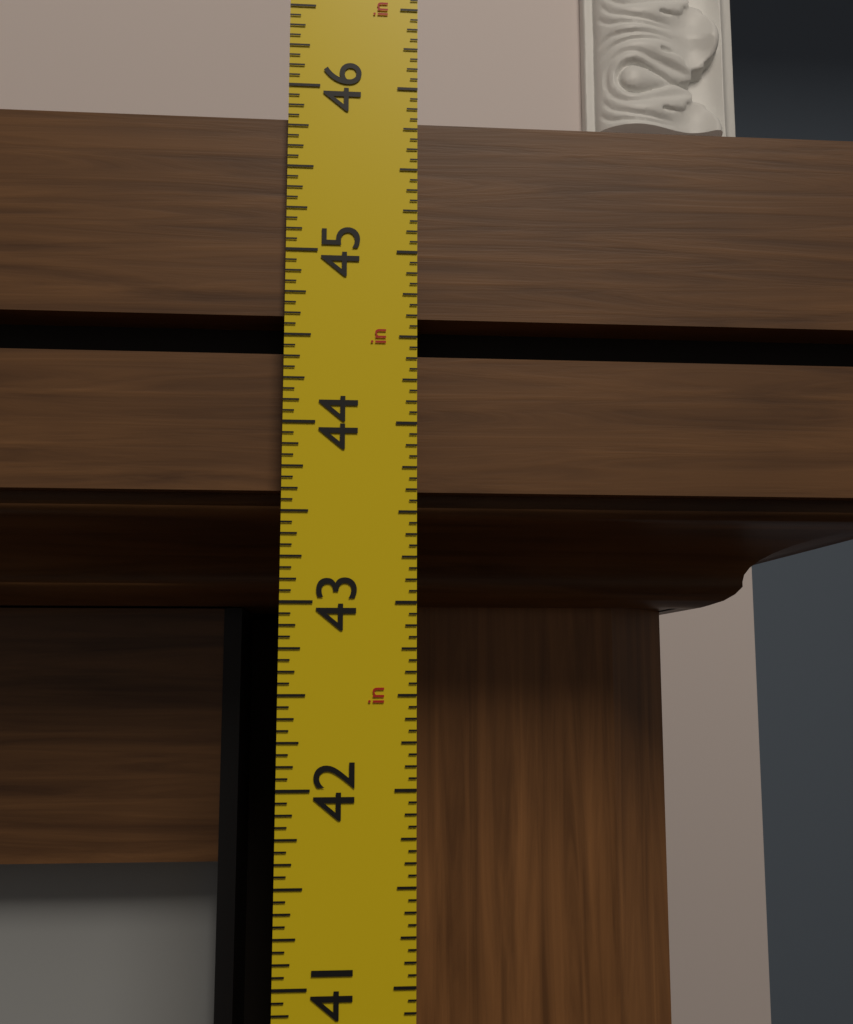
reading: 45.8125 in
